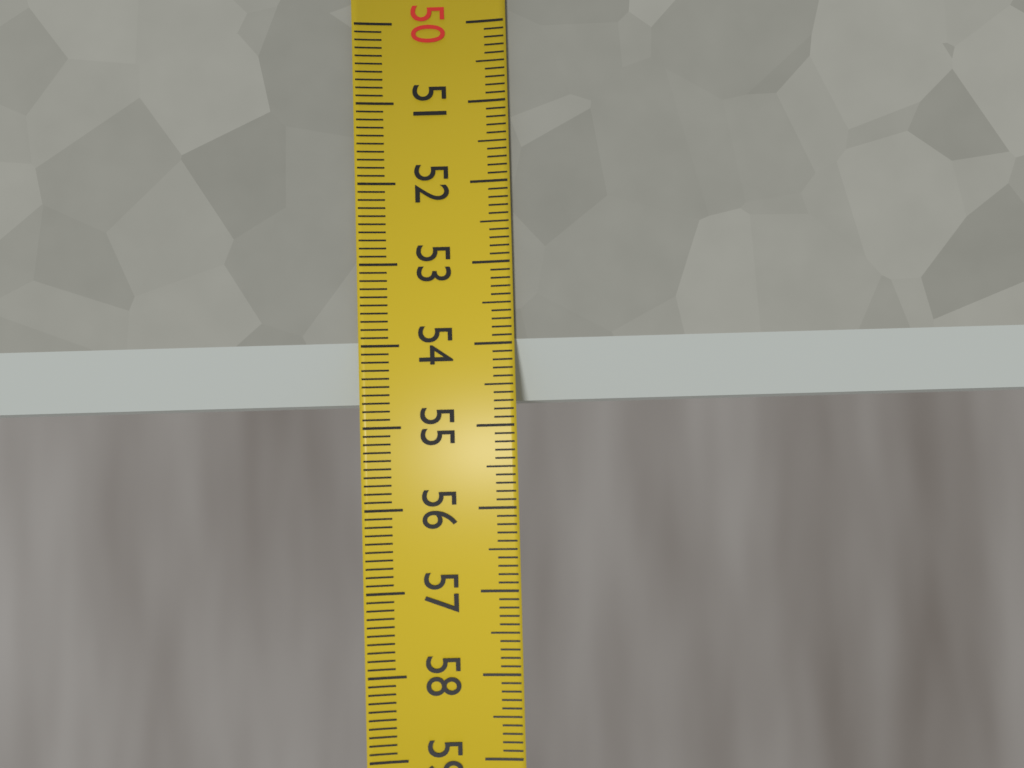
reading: 54.7 (no unit)
